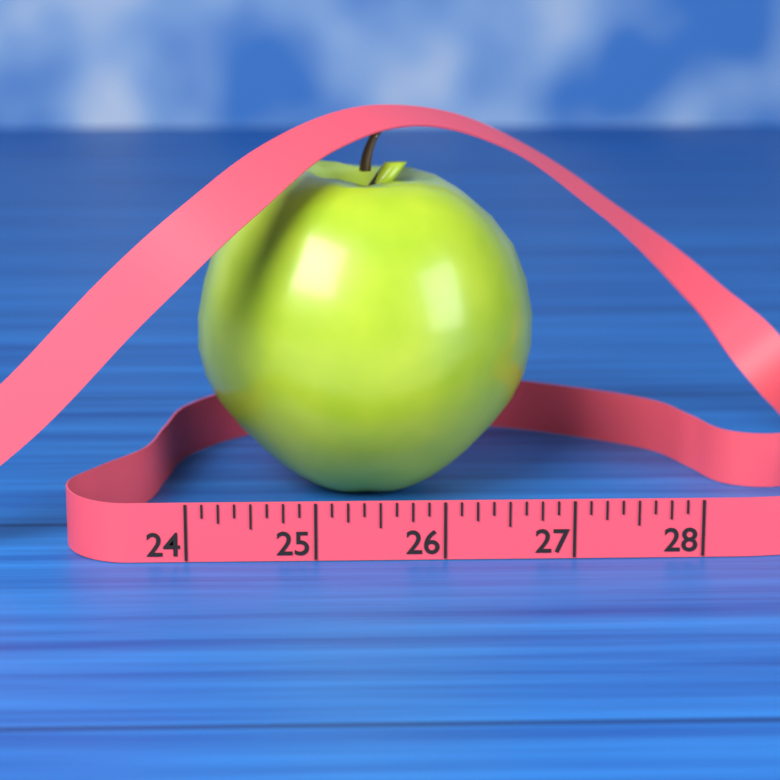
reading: 26.875 (no unit)
